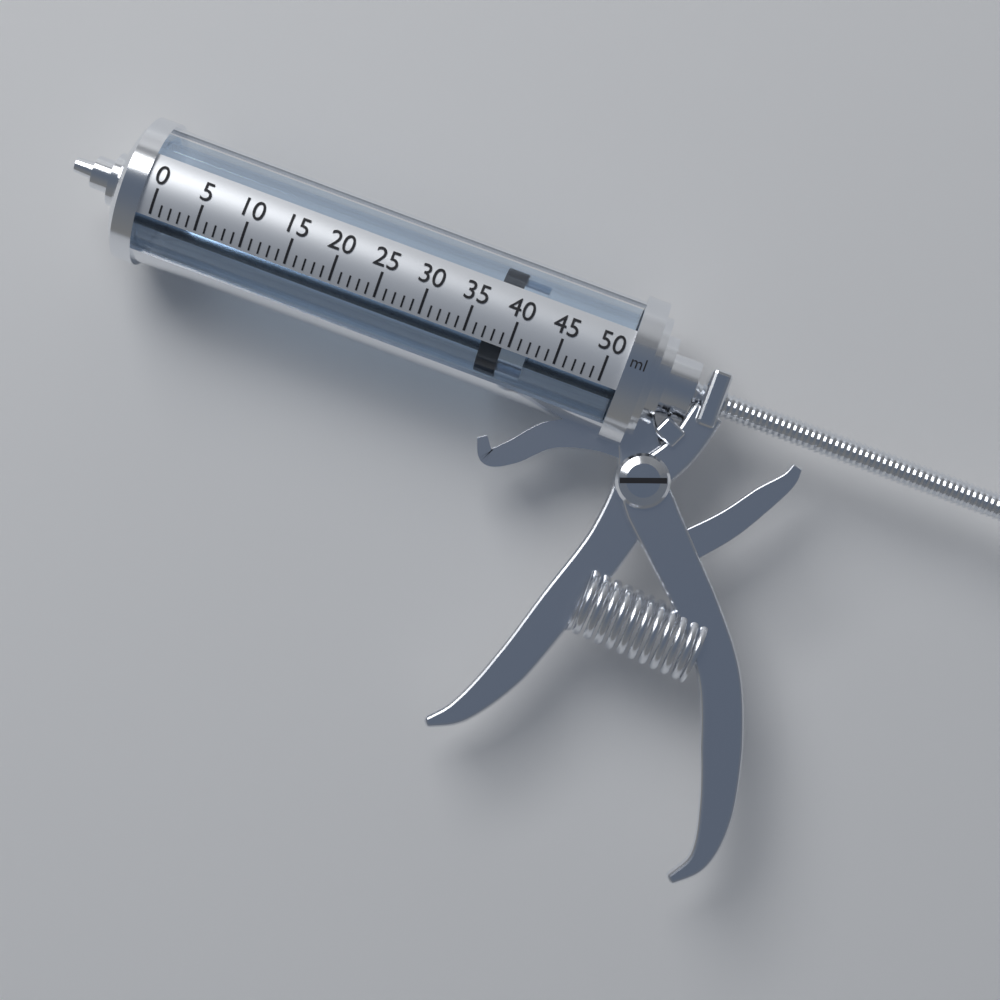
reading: 37 ml
